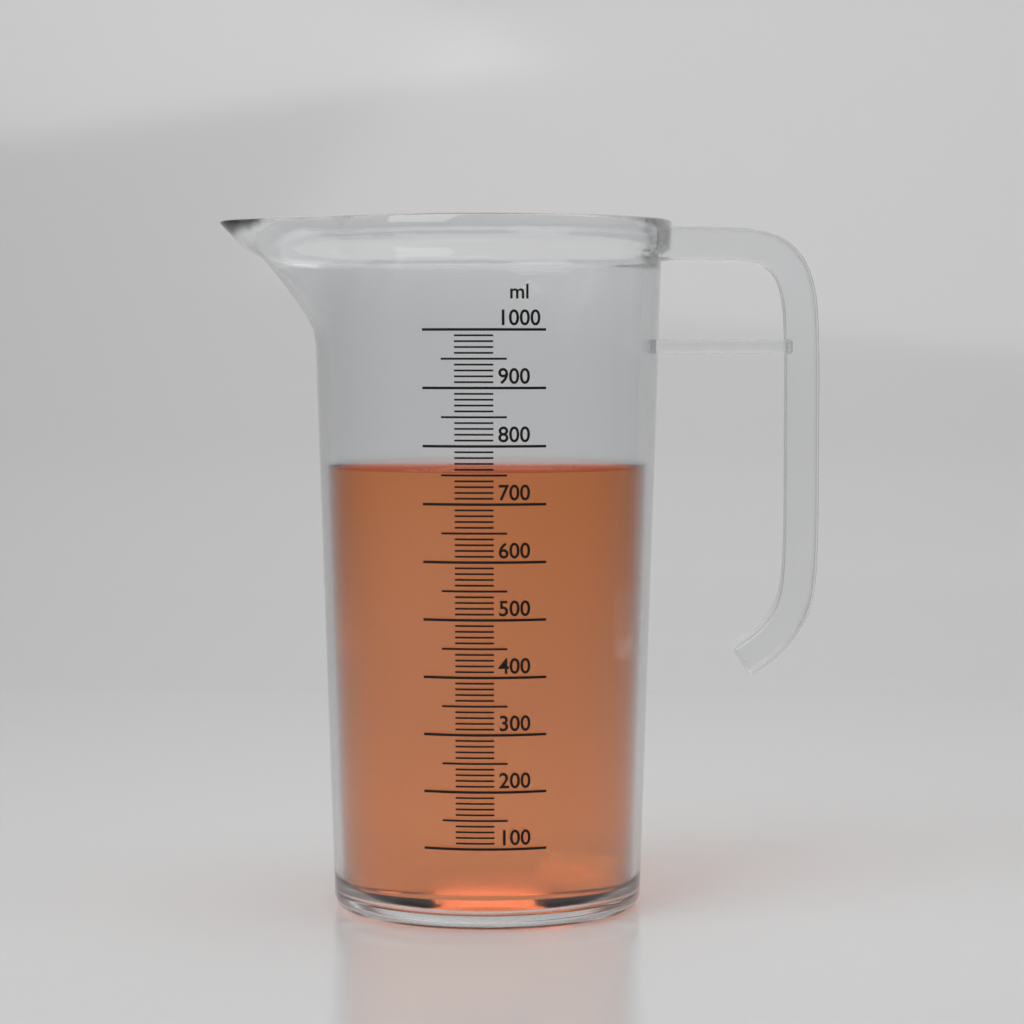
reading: 760 ml
